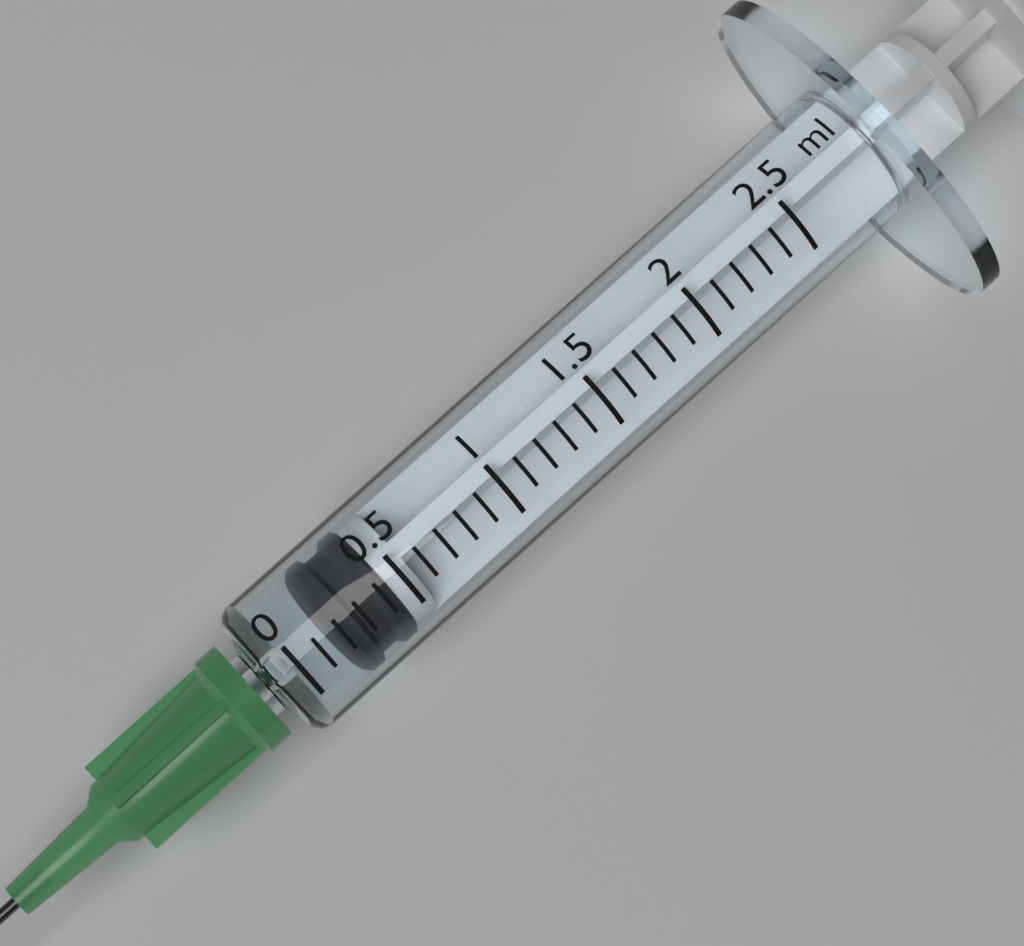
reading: 0.2 ml
